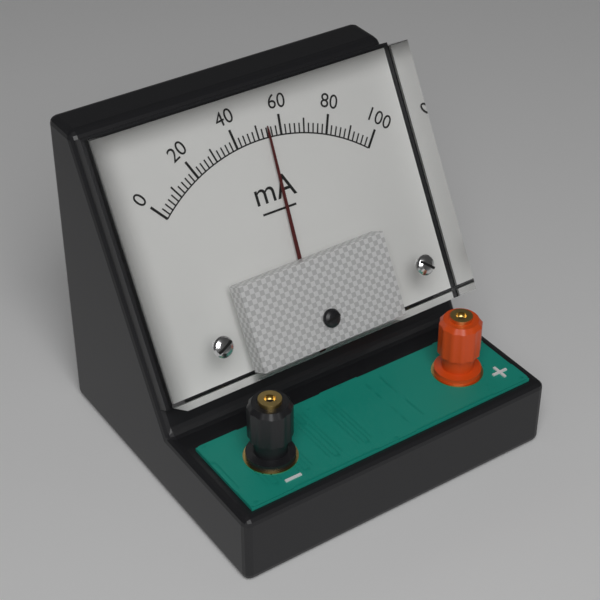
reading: 54 mA
